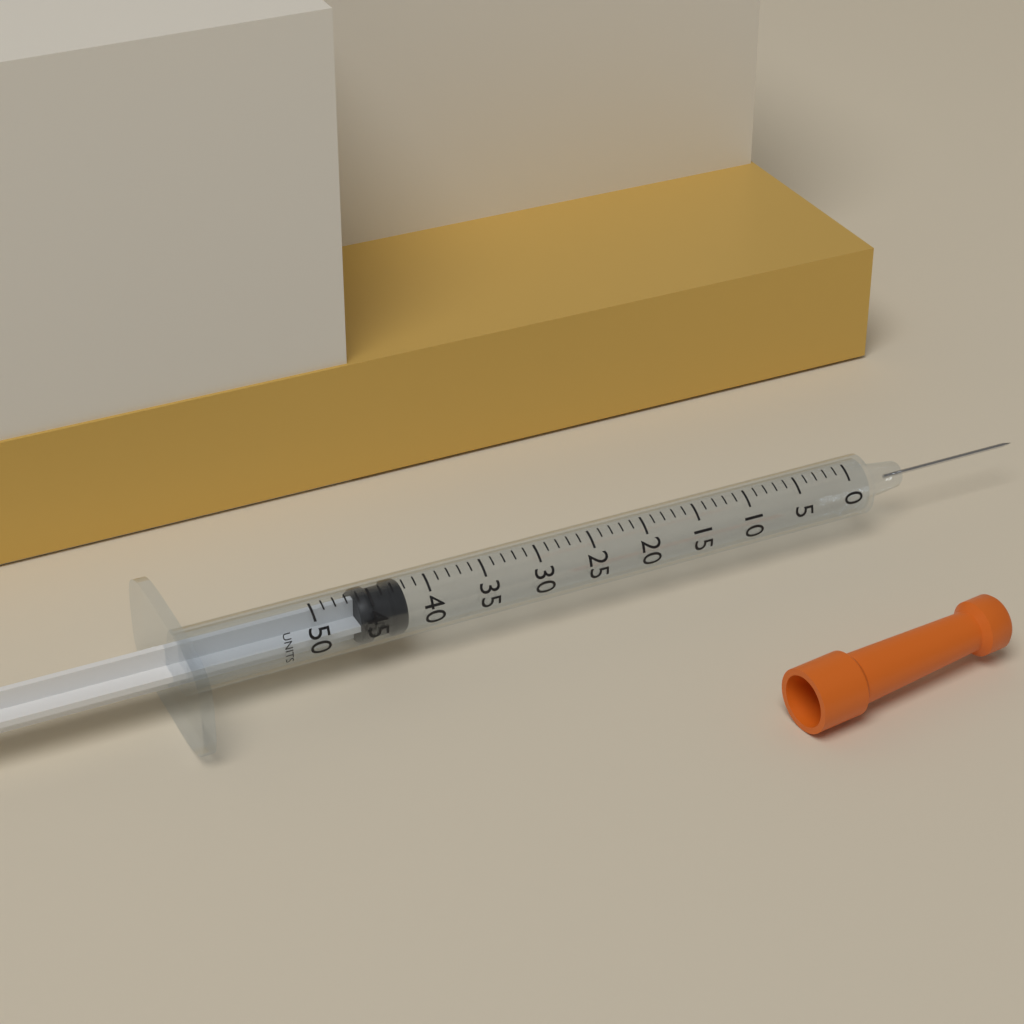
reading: 42 units
